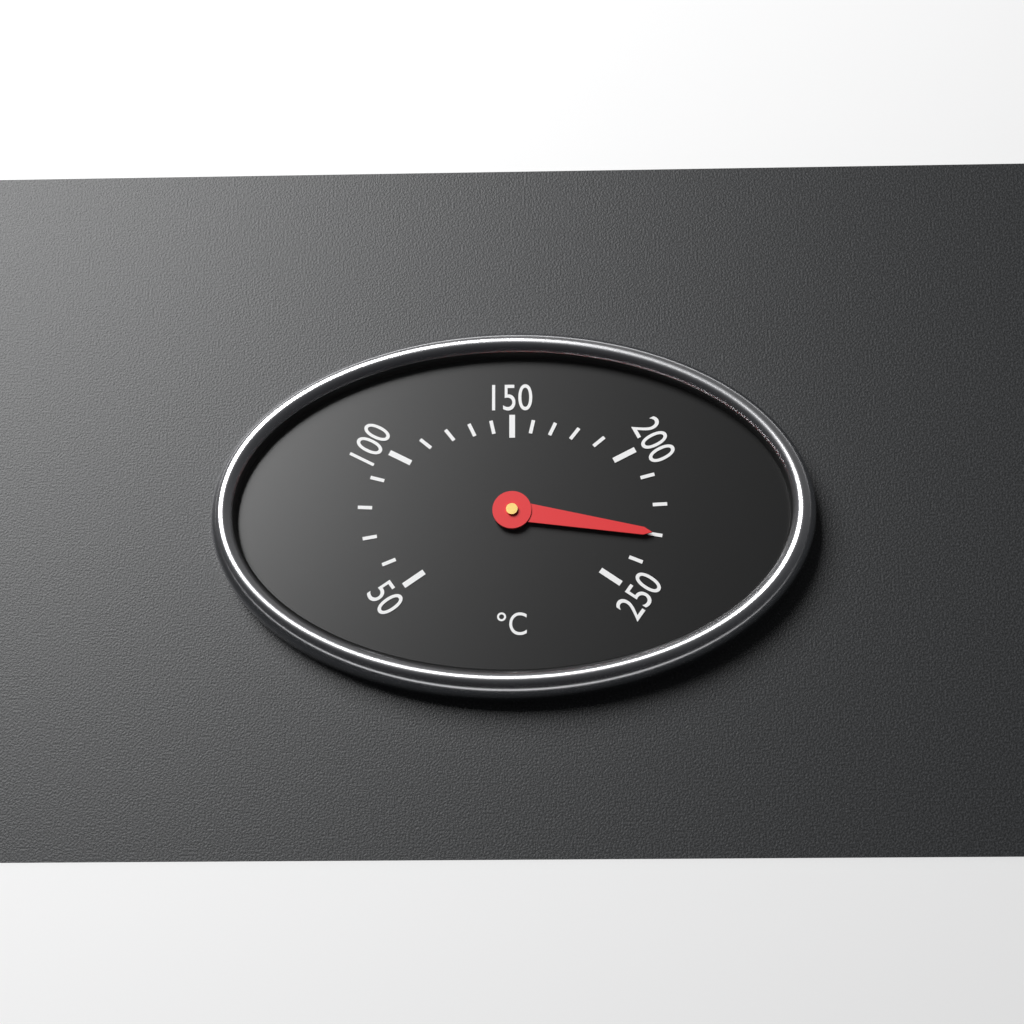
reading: 230 °C
